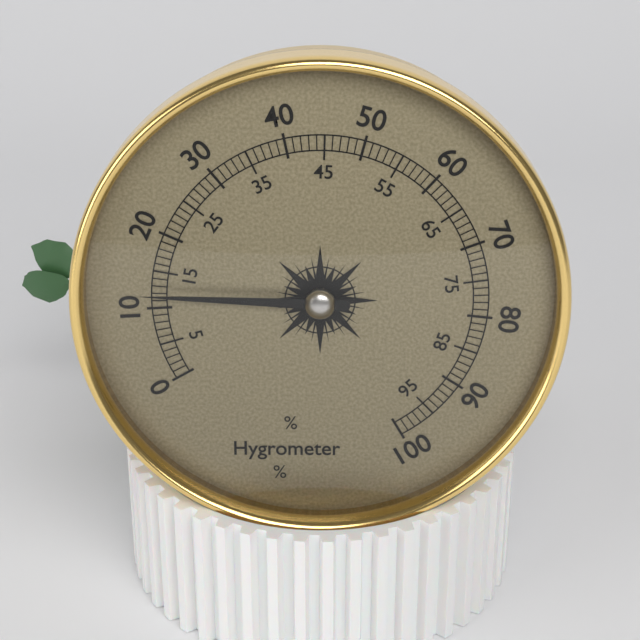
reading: 12 %
